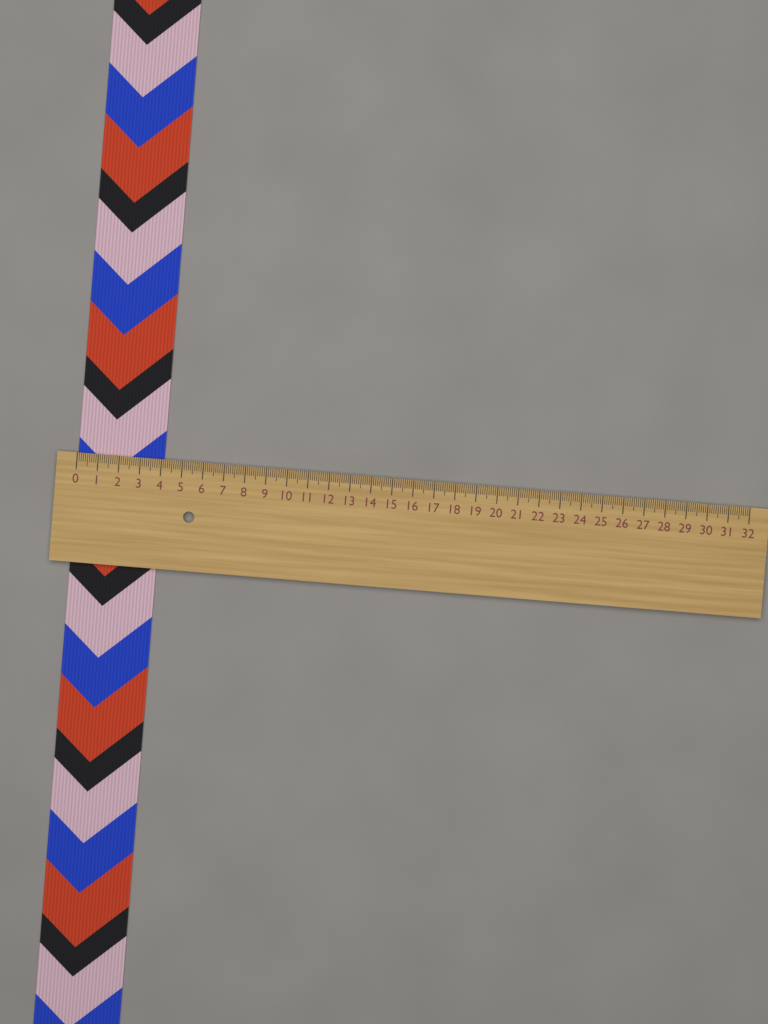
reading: 4.1 (no unit)
